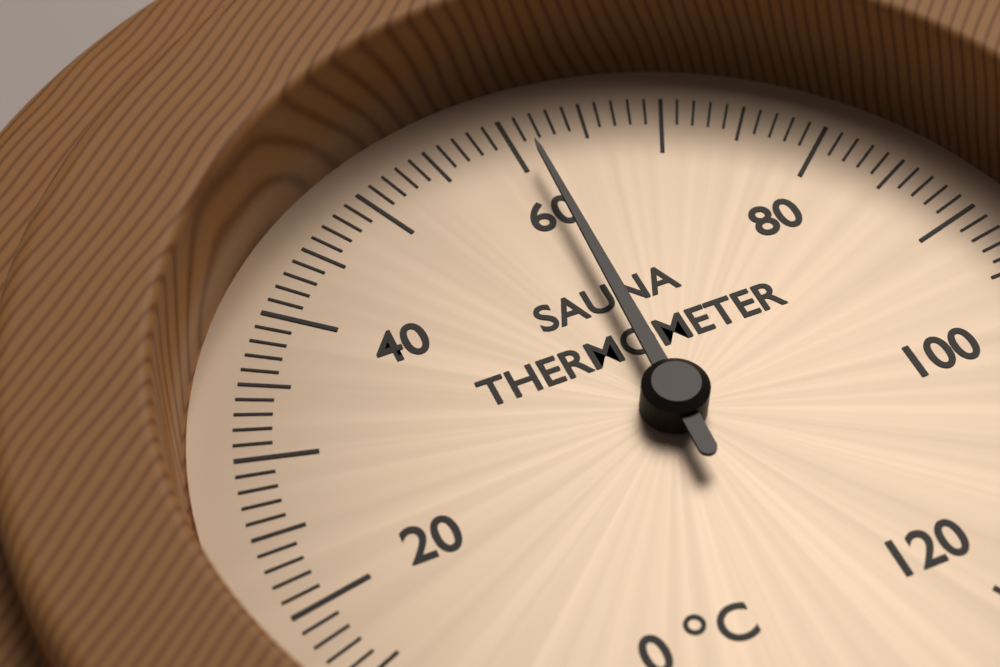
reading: 61 °C
